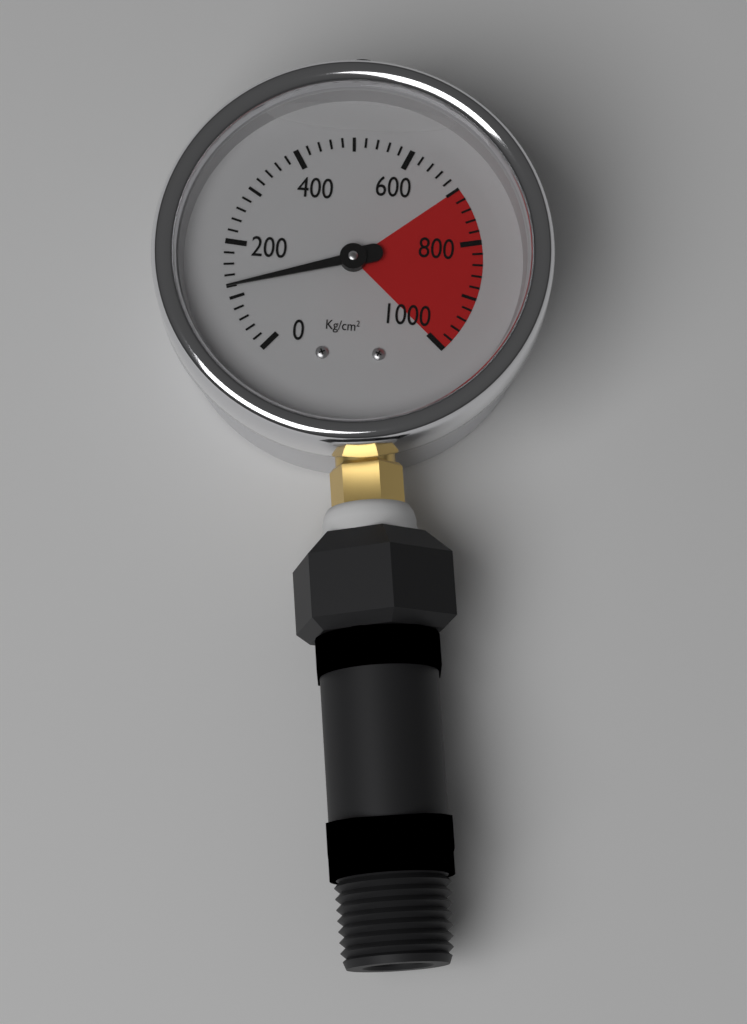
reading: 120 kg/cm²
